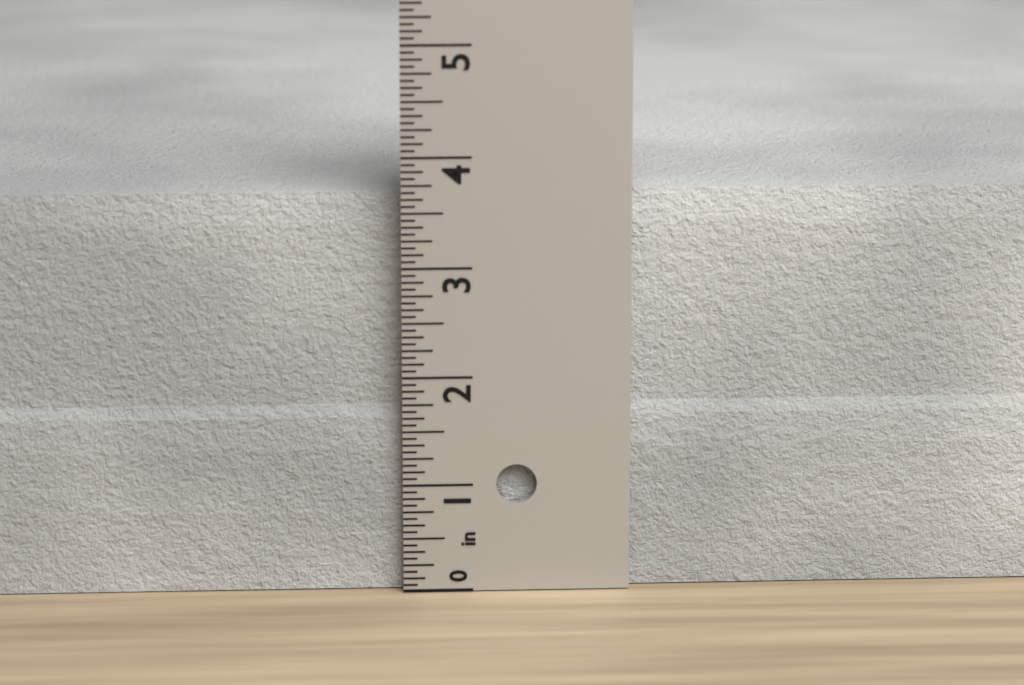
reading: 3.6250 in
